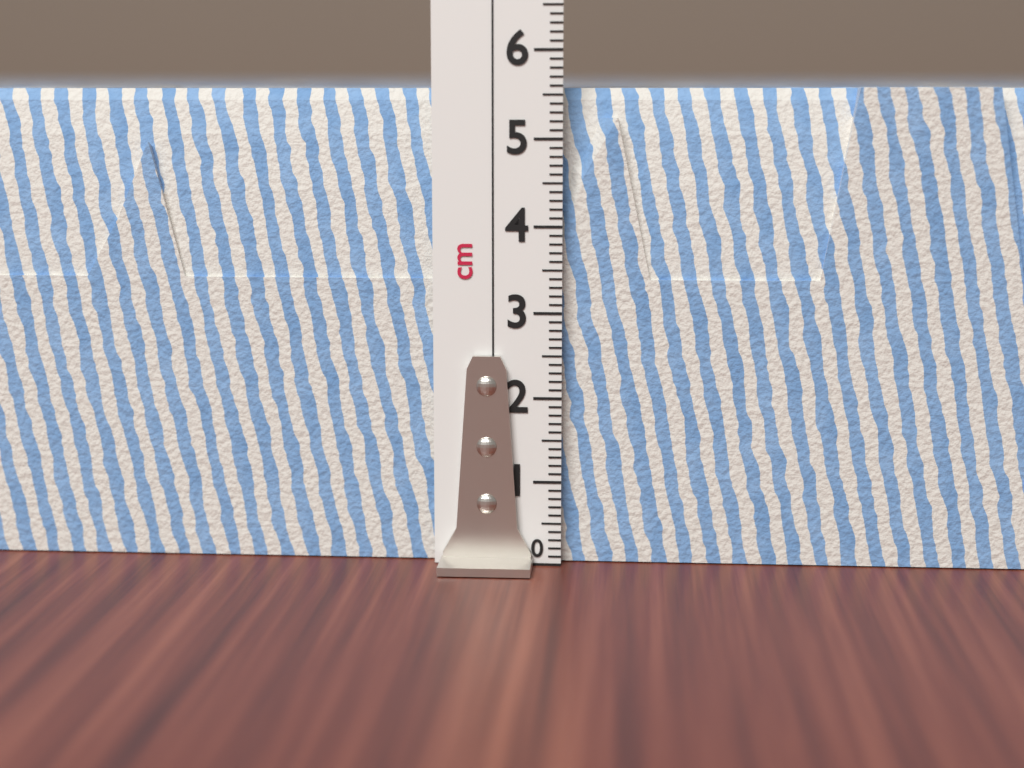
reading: 5.6 cm
